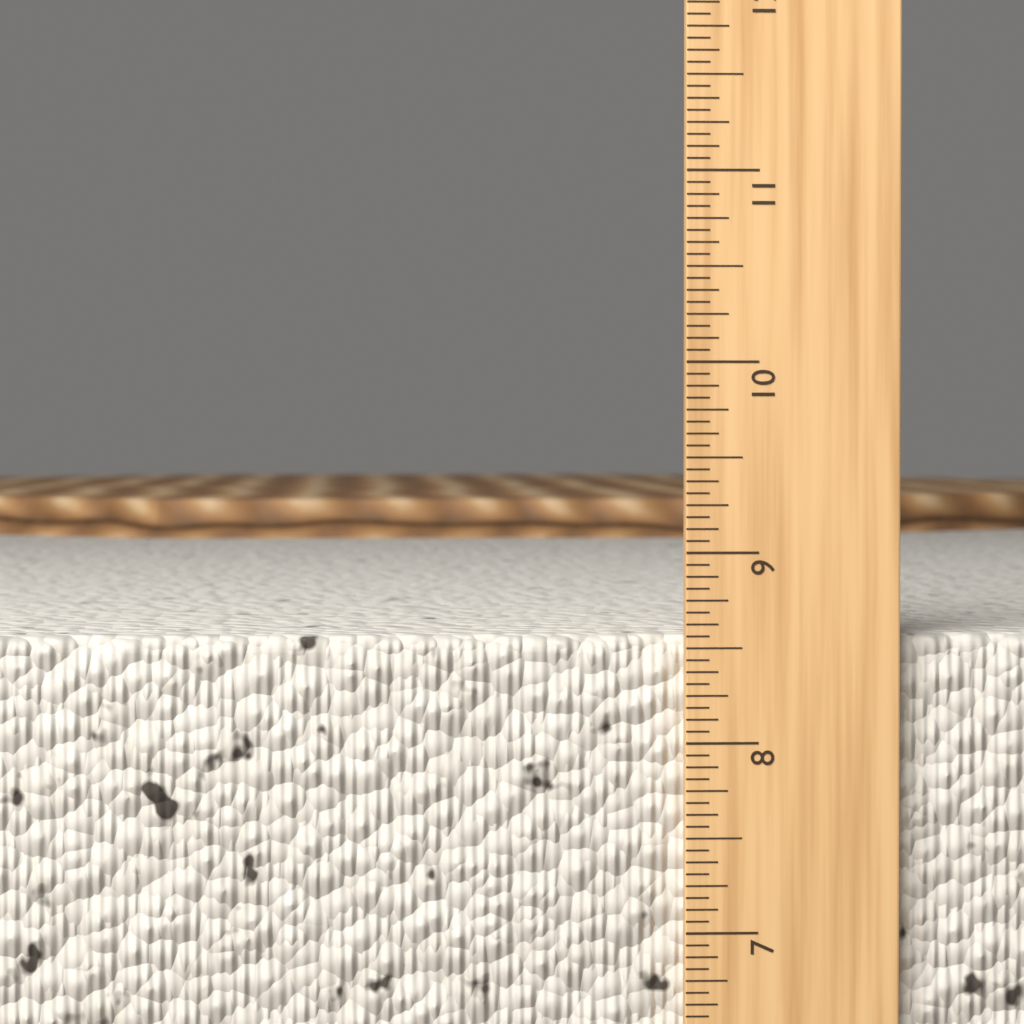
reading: 8.5625 in
